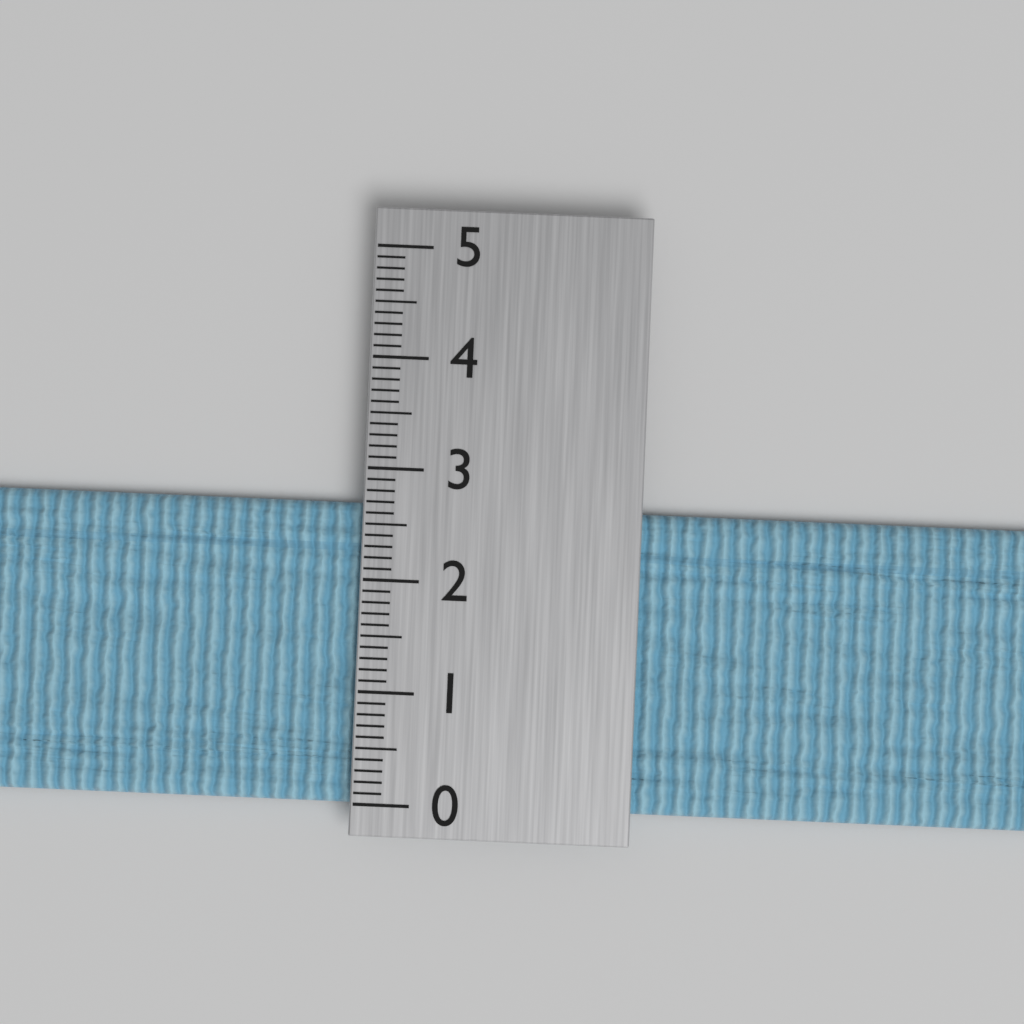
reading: 2.7 (no unit)
